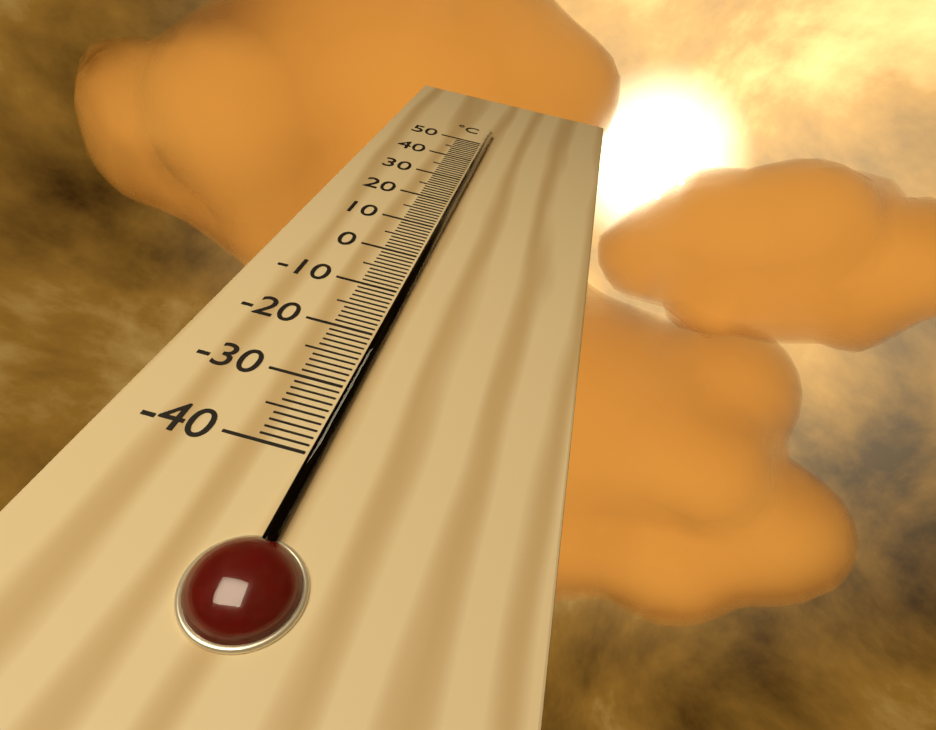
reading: 47 °C
